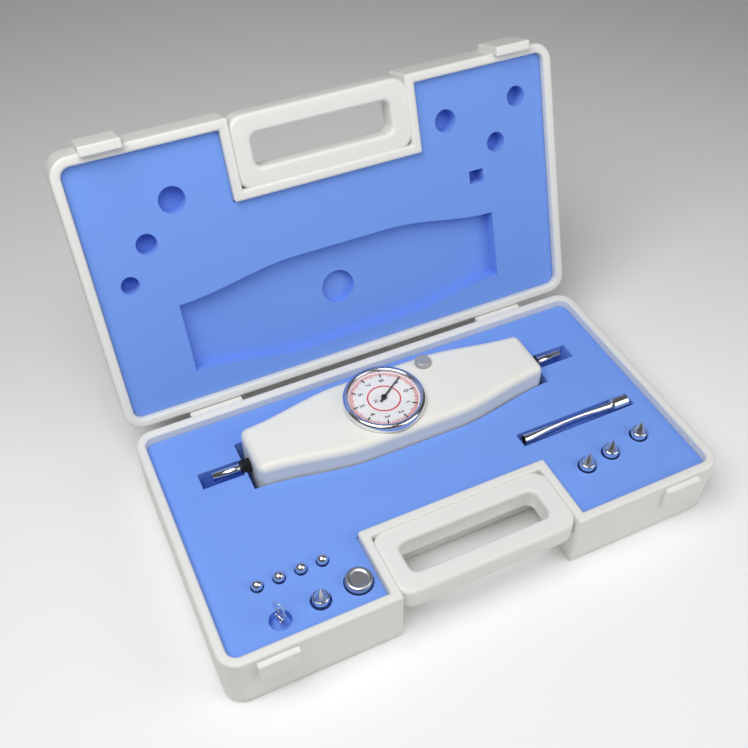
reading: 9.0 N
